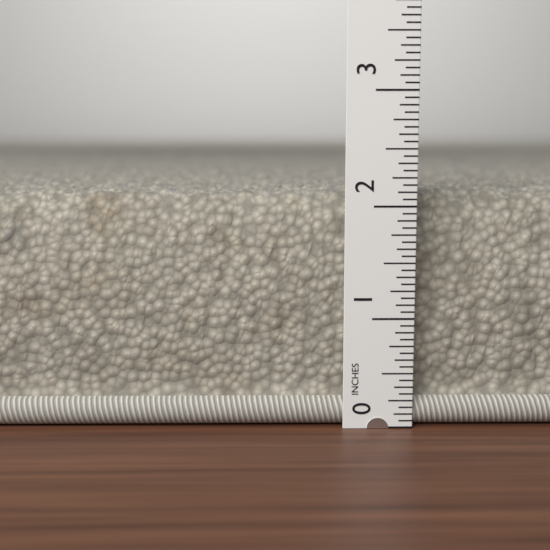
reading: 2.1250 in
